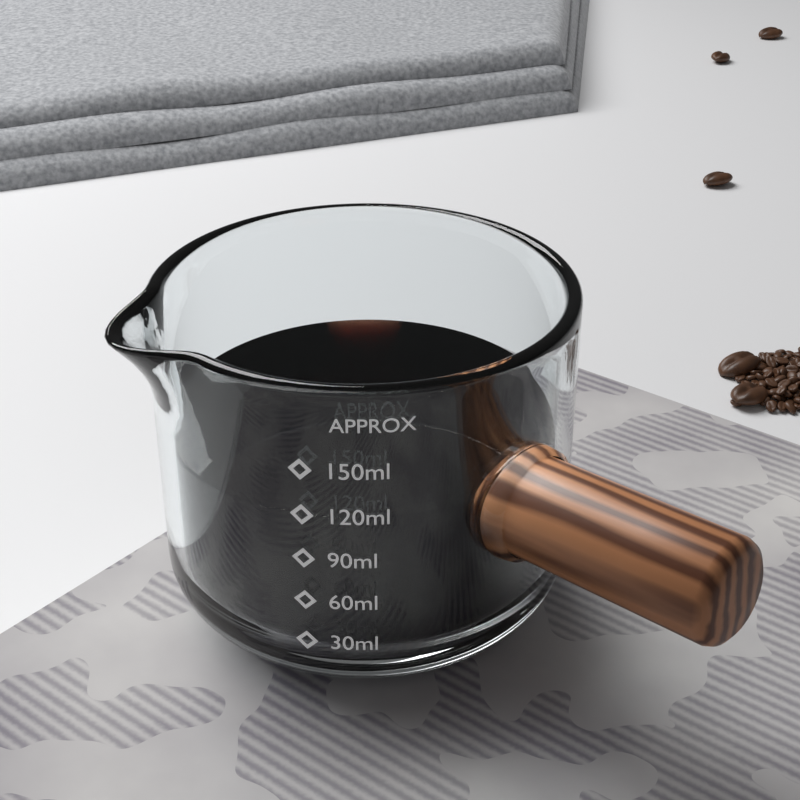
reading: 115 ml
